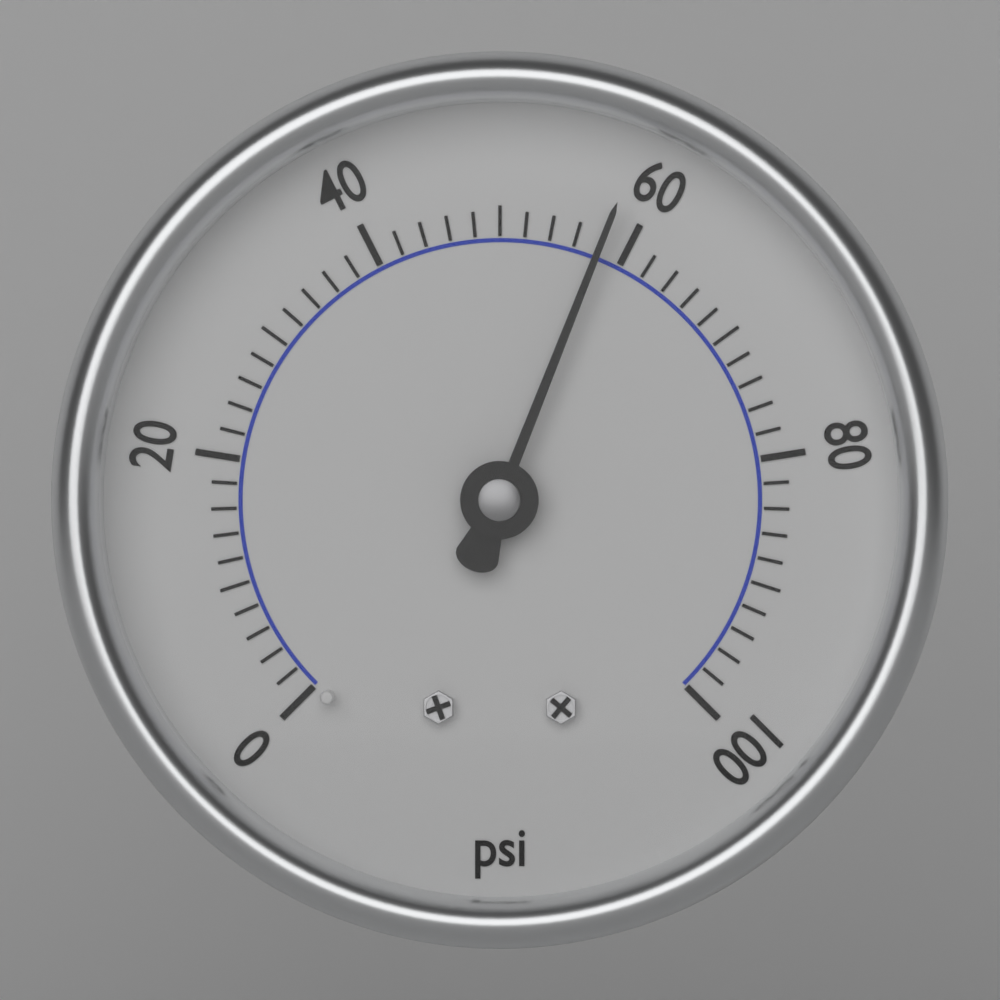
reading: 58 psi
